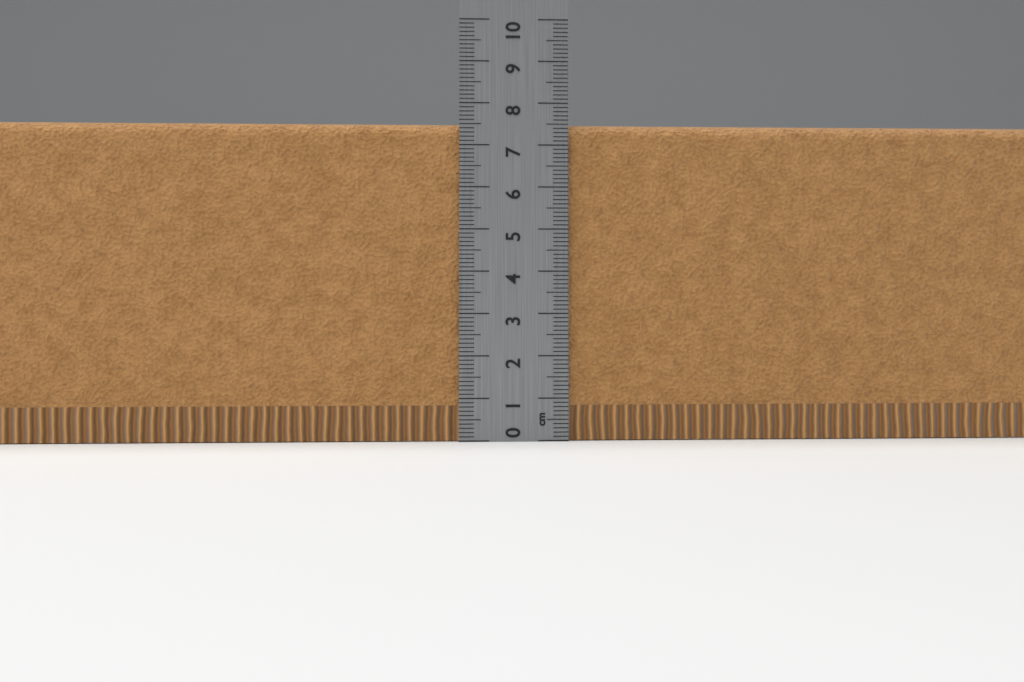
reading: 7.5 cm
